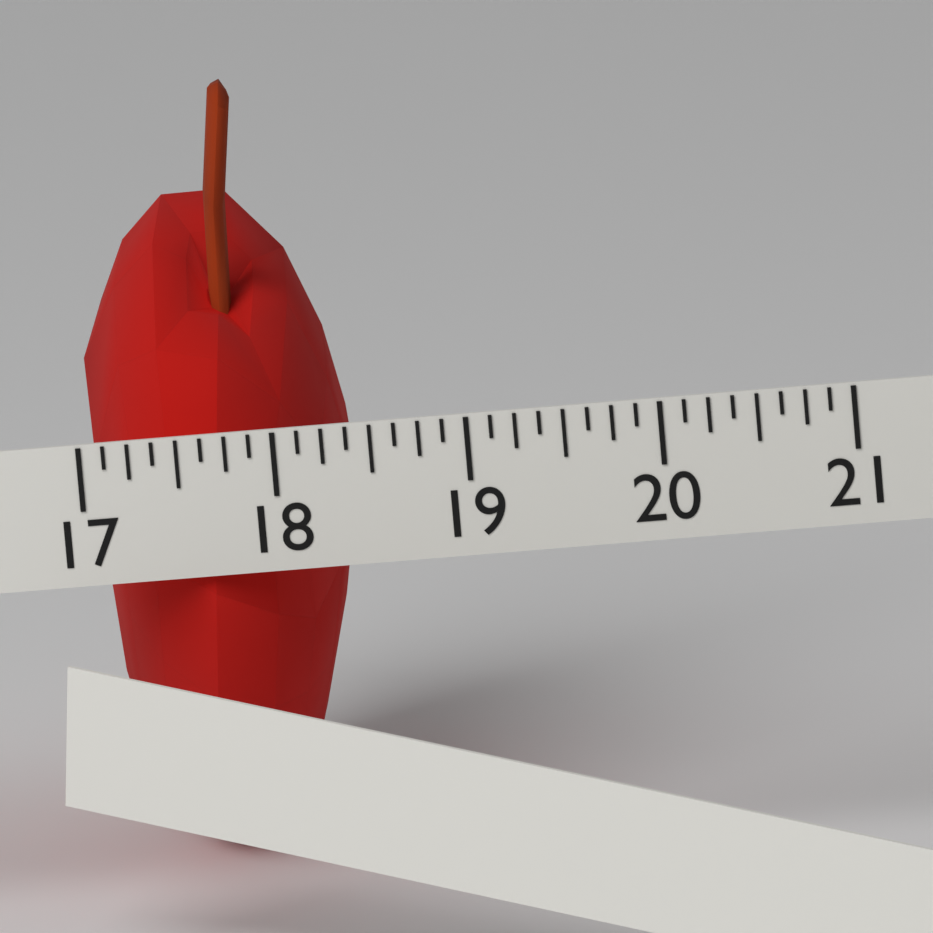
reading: 18.375 (no unit)
